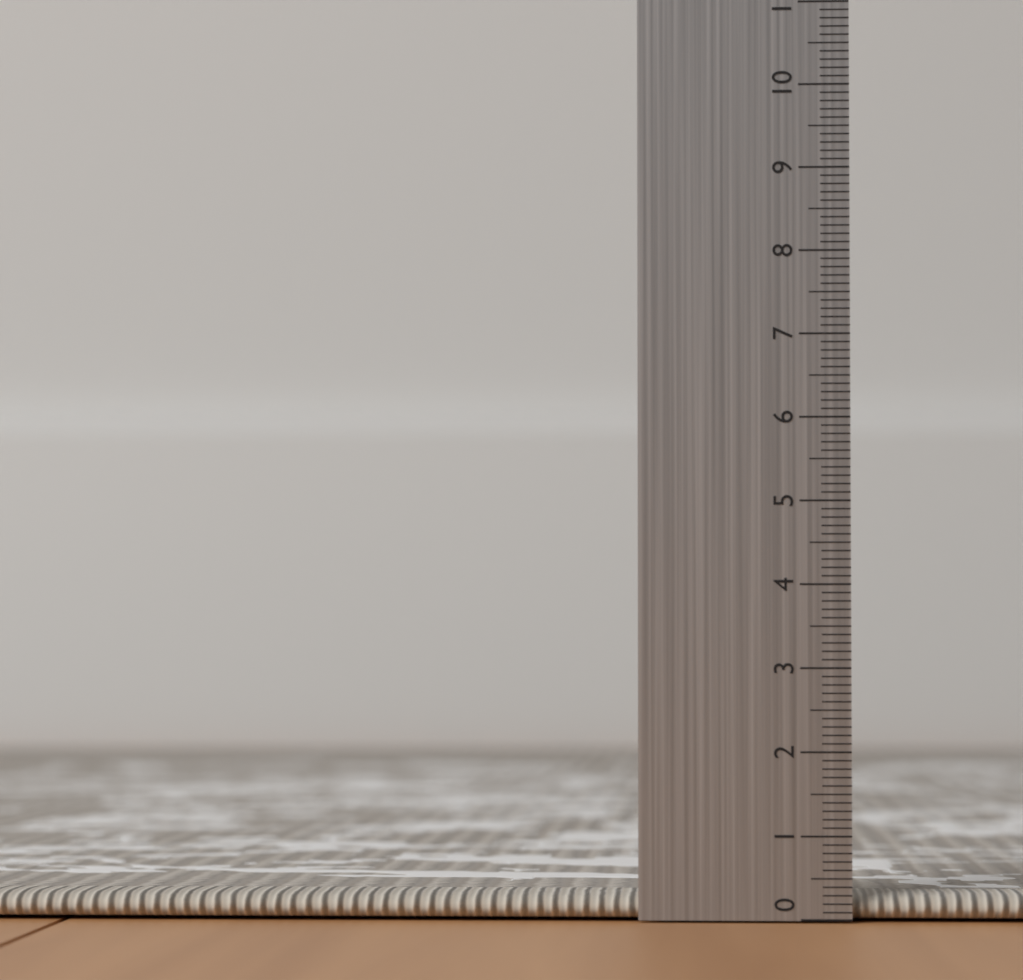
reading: 0.3 (no unit)
